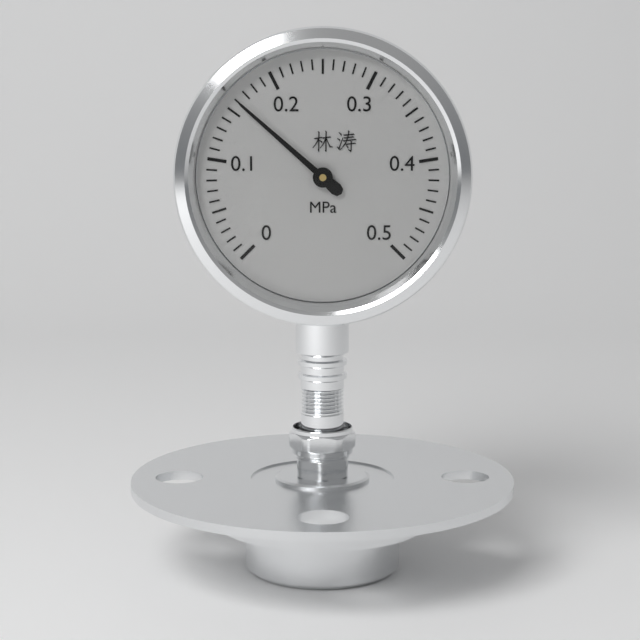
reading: 0.16 MPa
